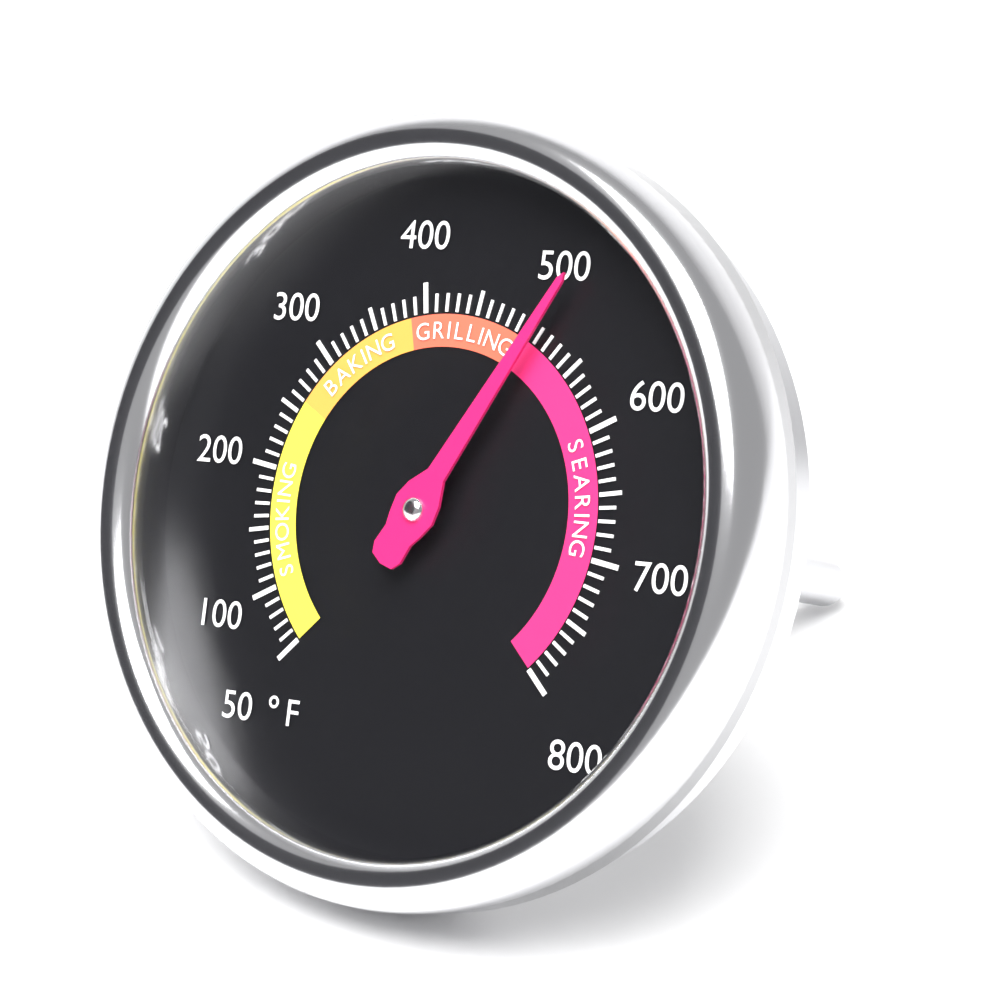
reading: 510 °F
